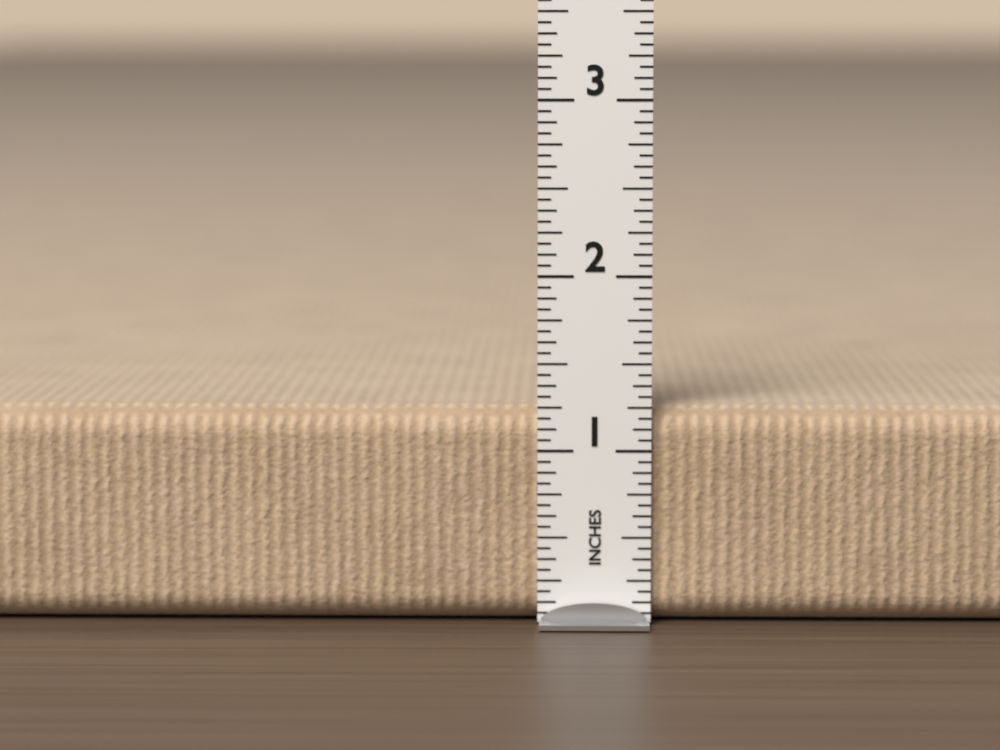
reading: 1.2500 in
